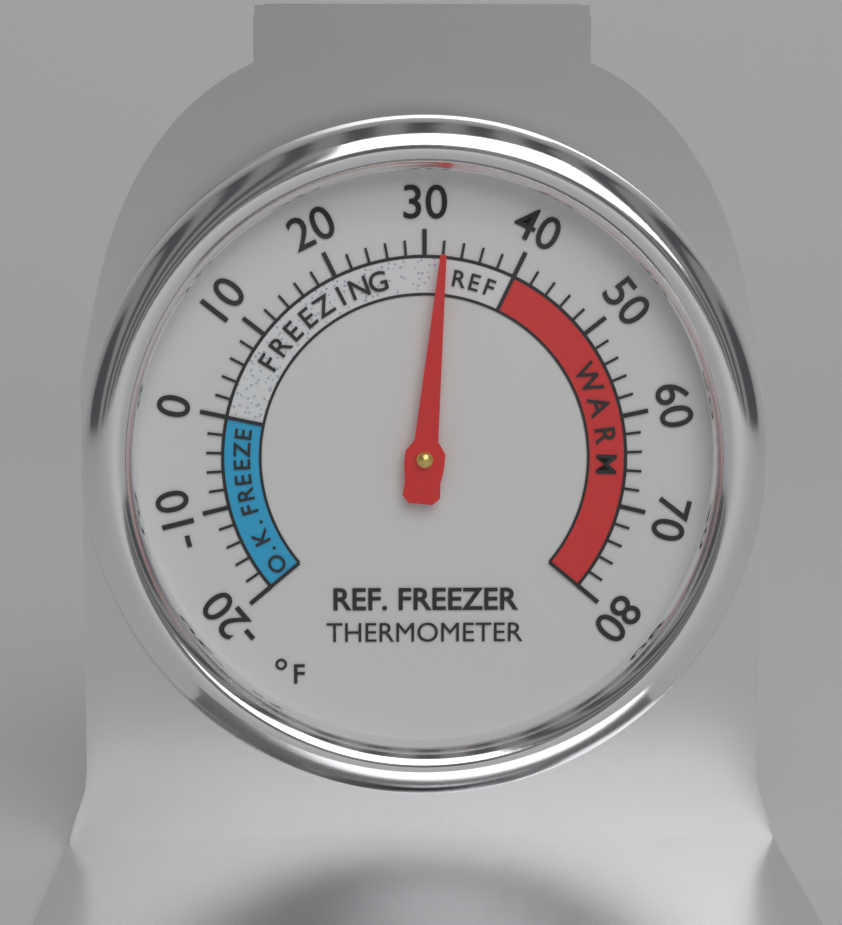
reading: 32 °F
